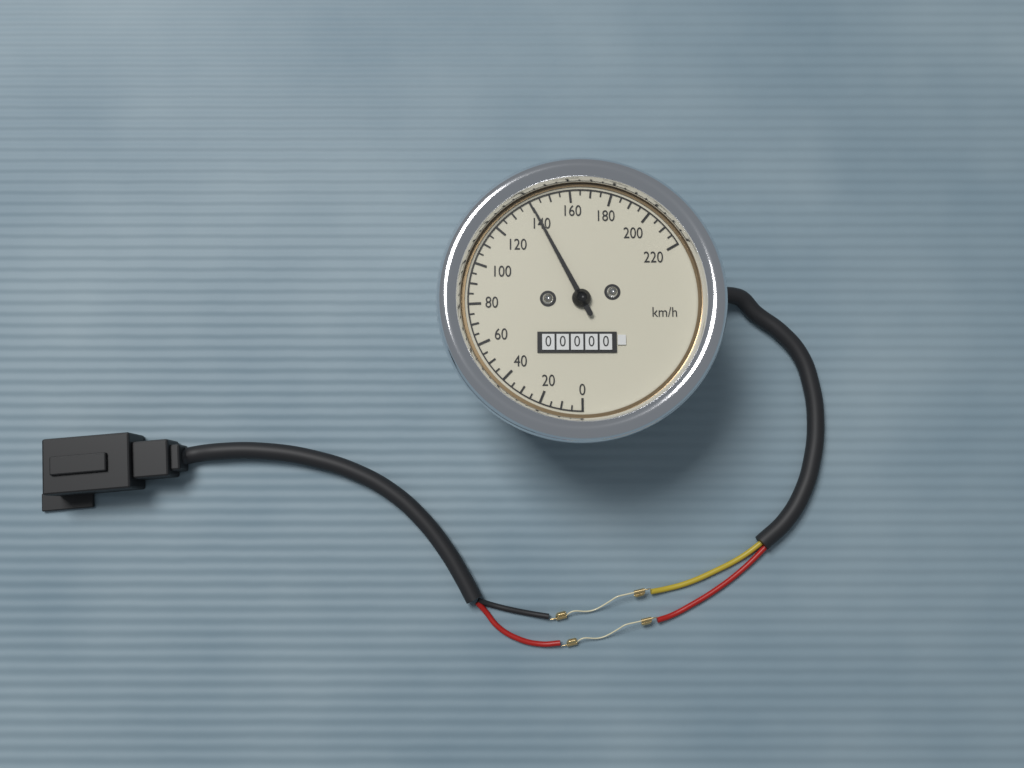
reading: 140 km/h
